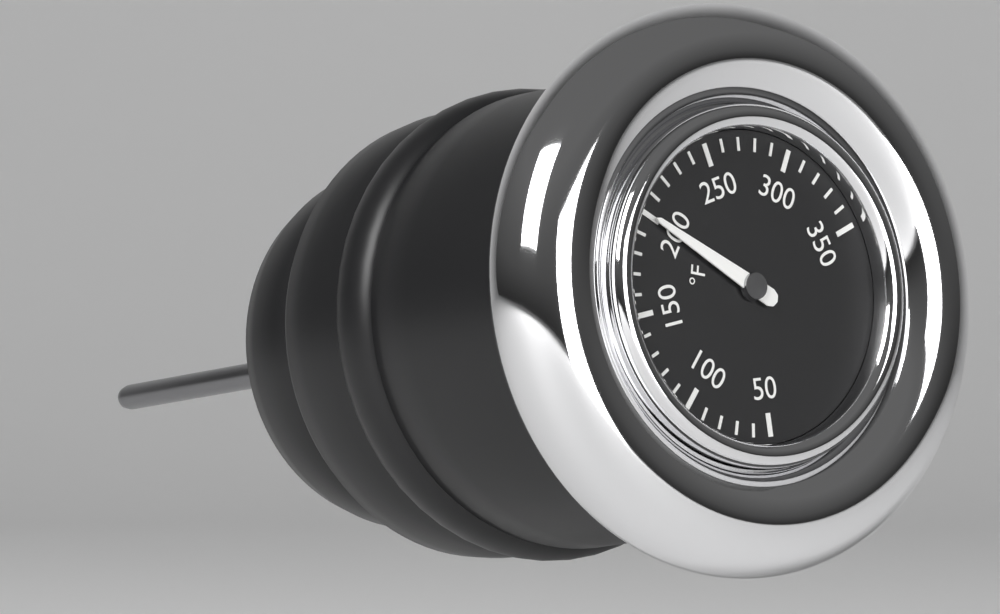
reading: 200 °F
